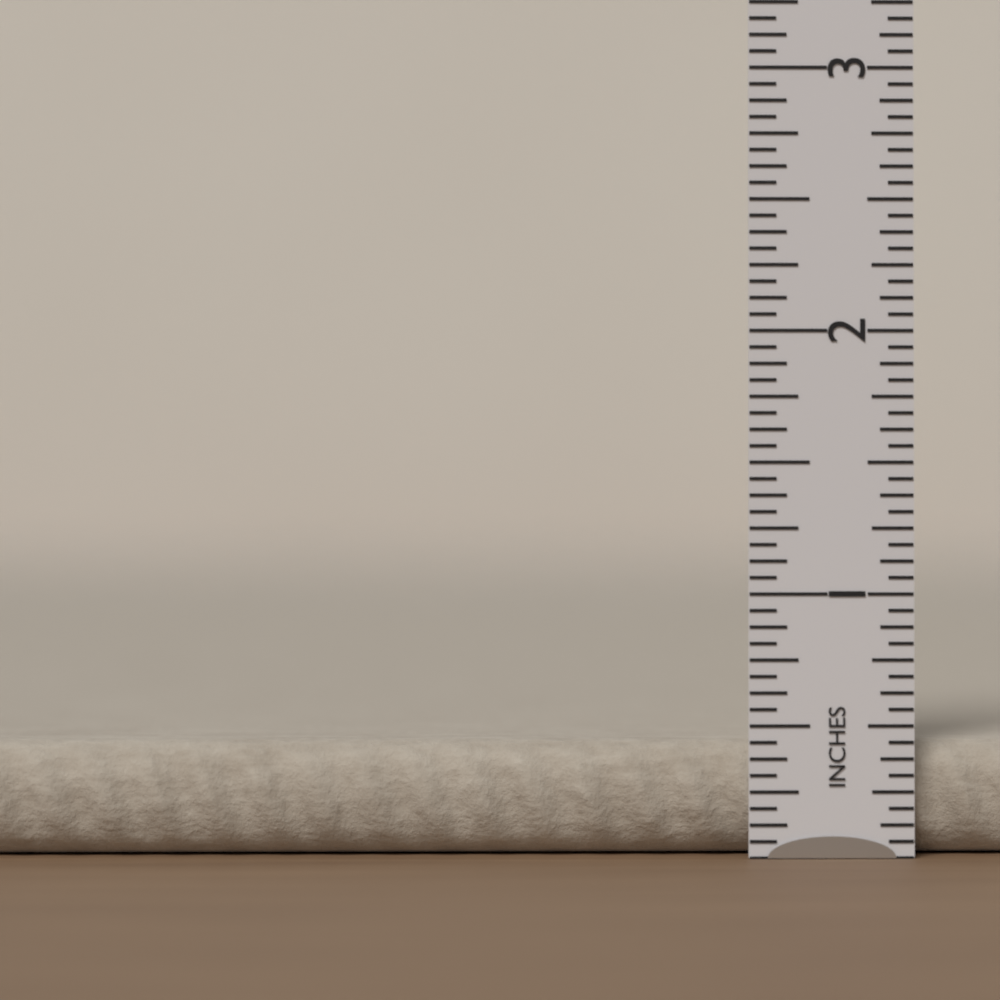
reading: 0.4375 in
